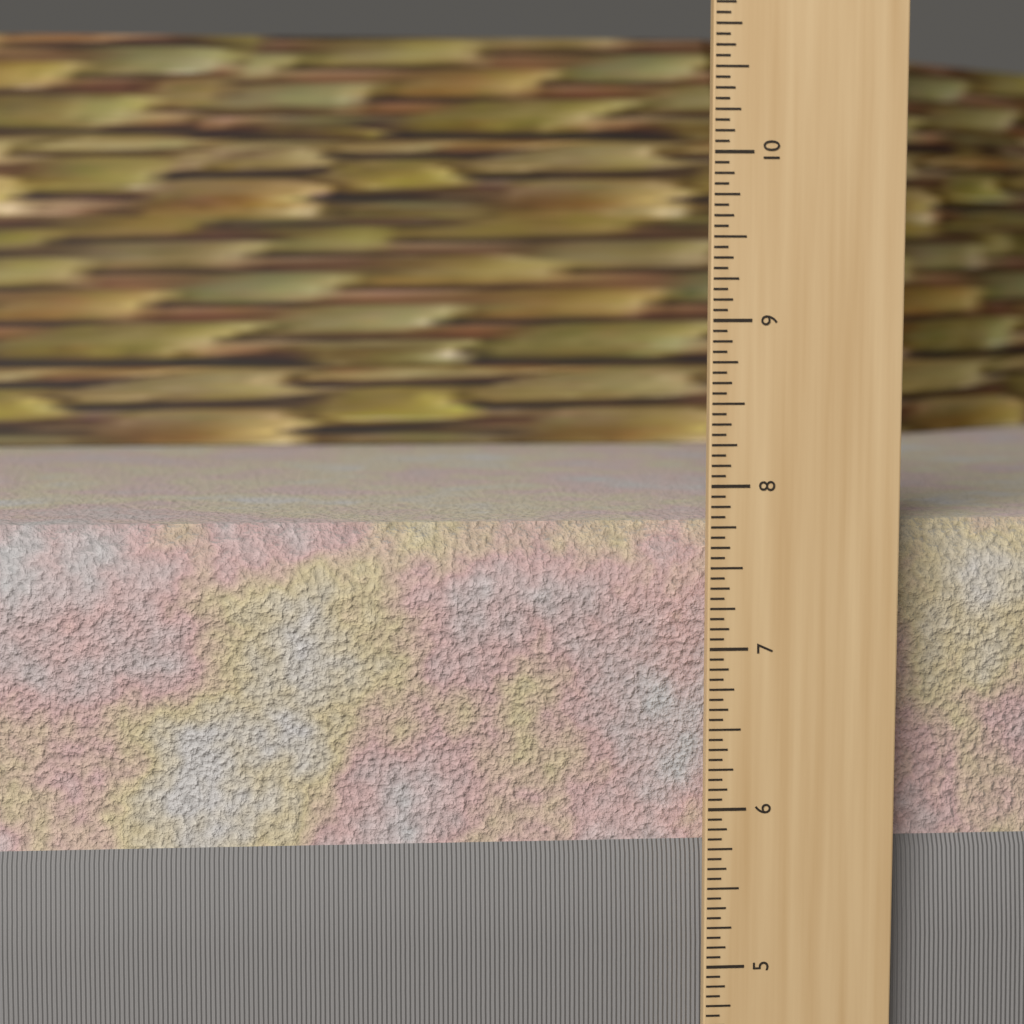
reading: 7.7500 in
